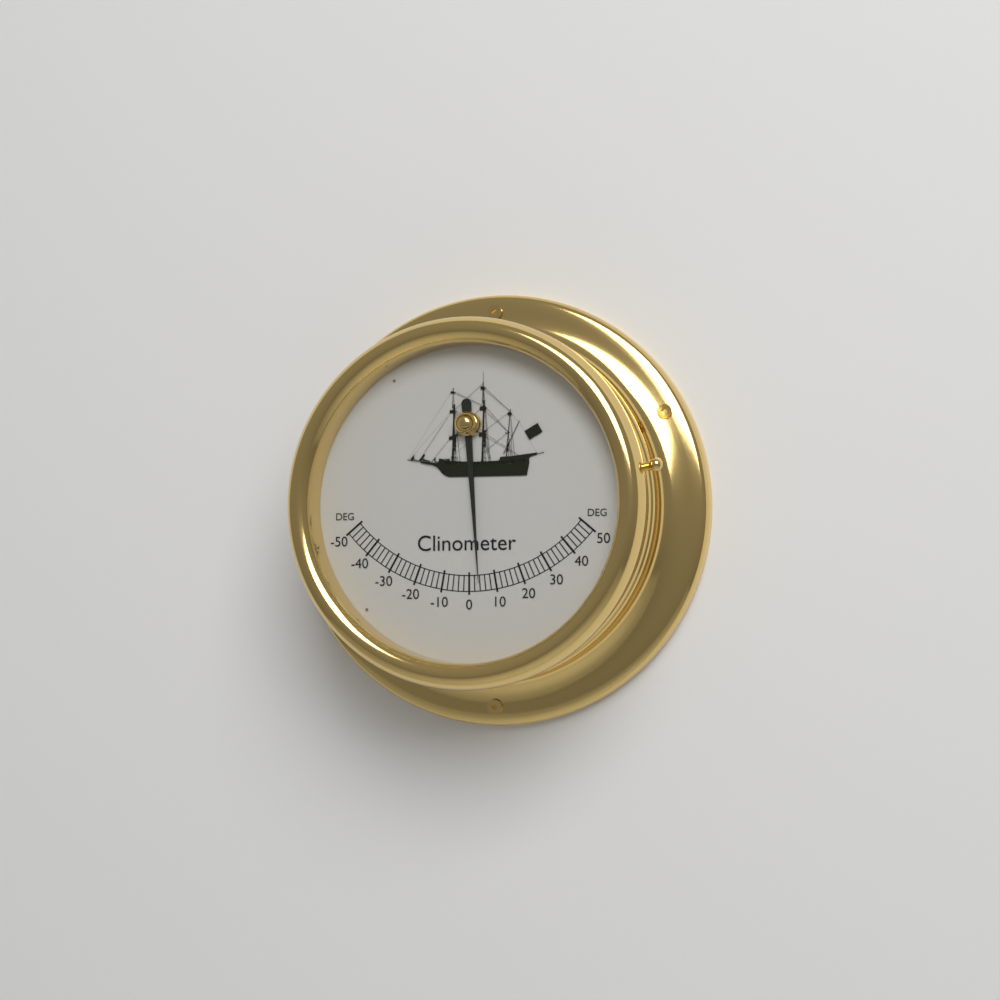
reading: 4 deg
